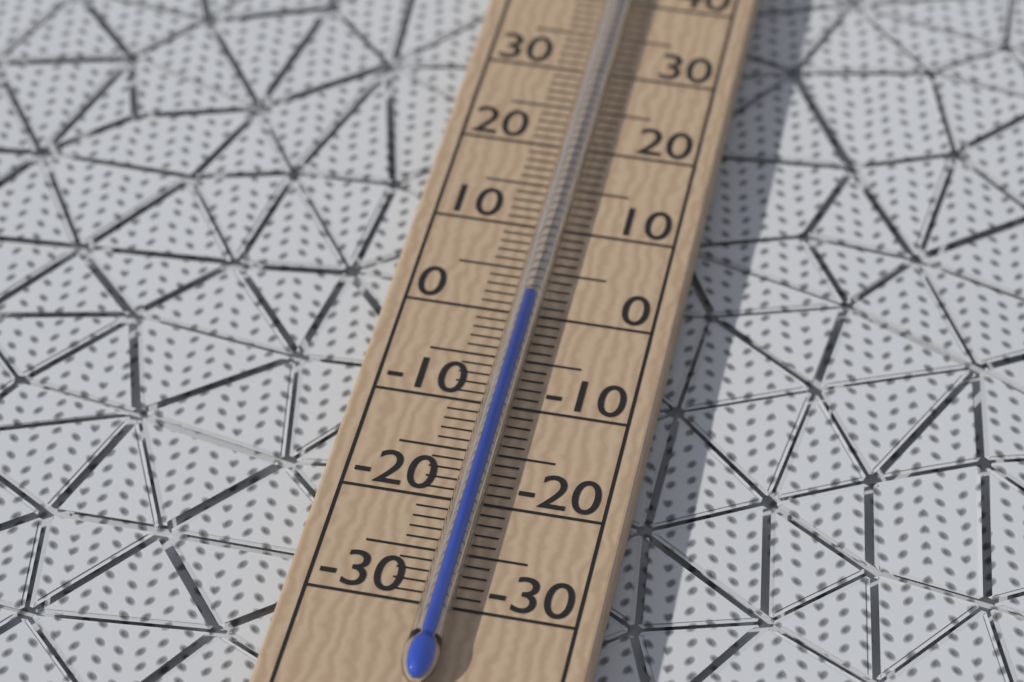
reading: 1 °C
